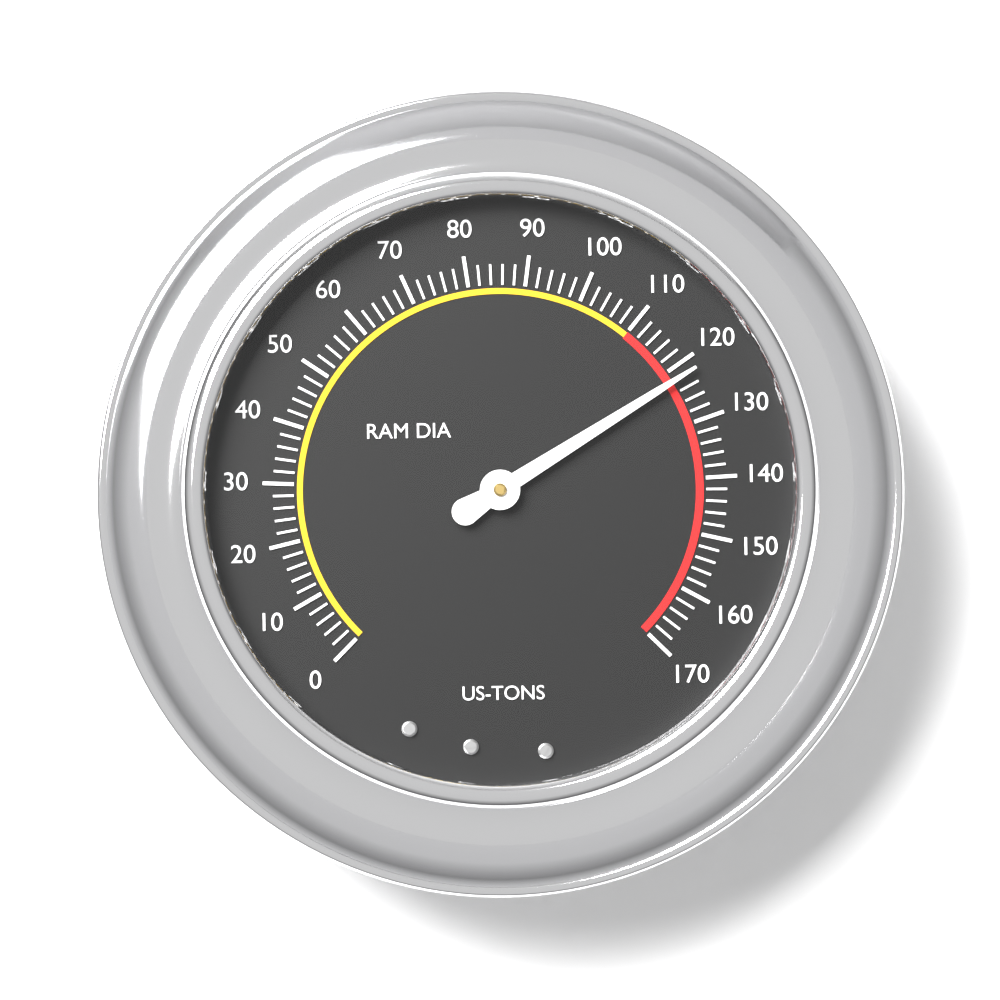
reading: 122 US-TONS
